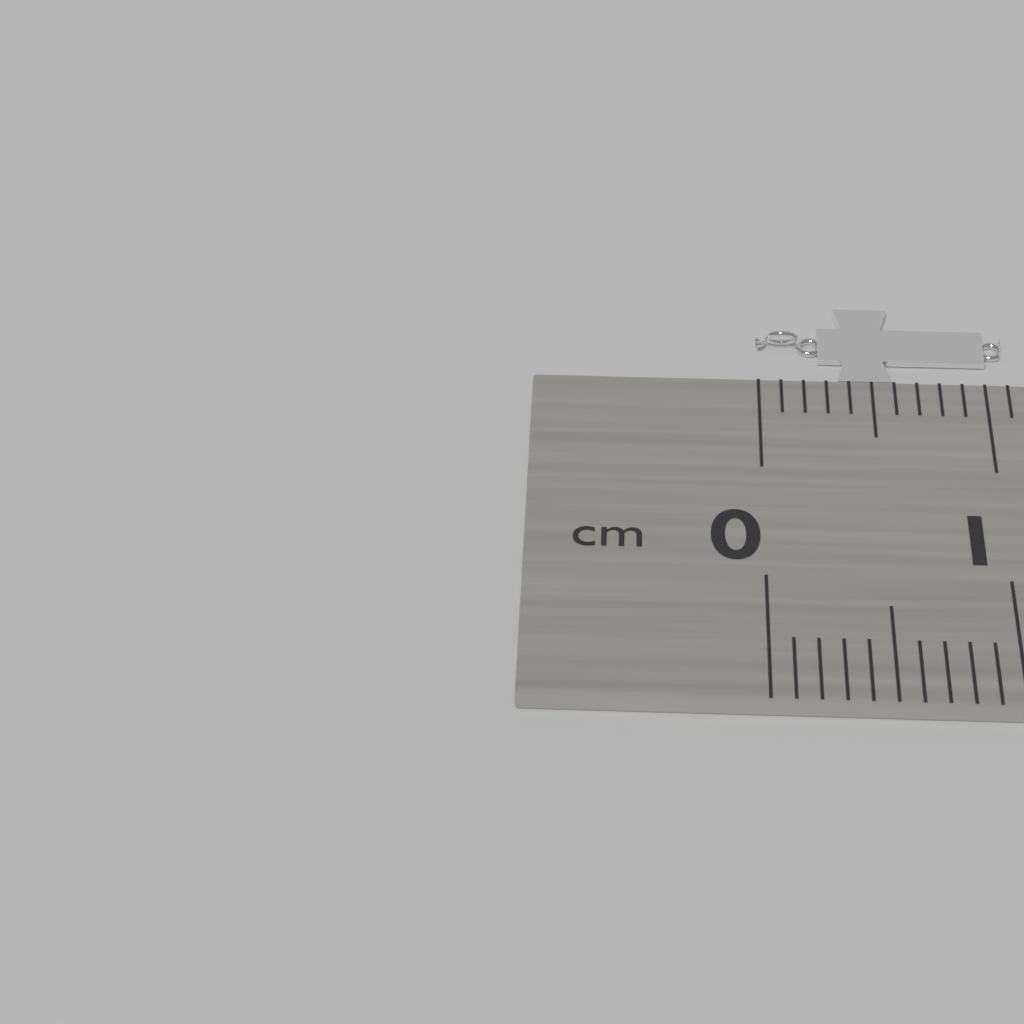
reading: 1.1 cm
